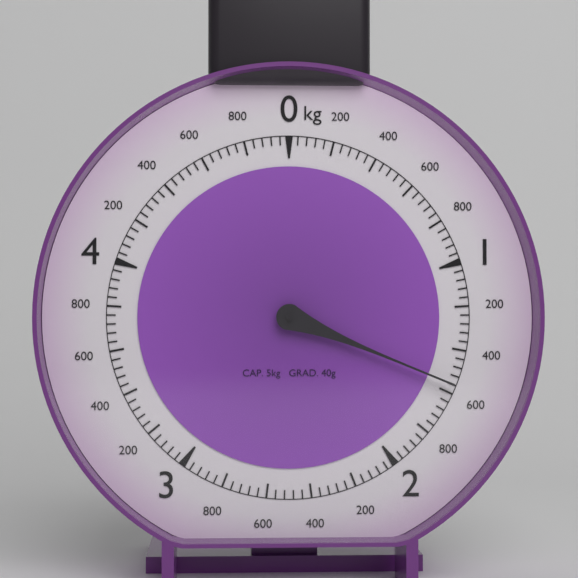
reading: 1.56 kg
